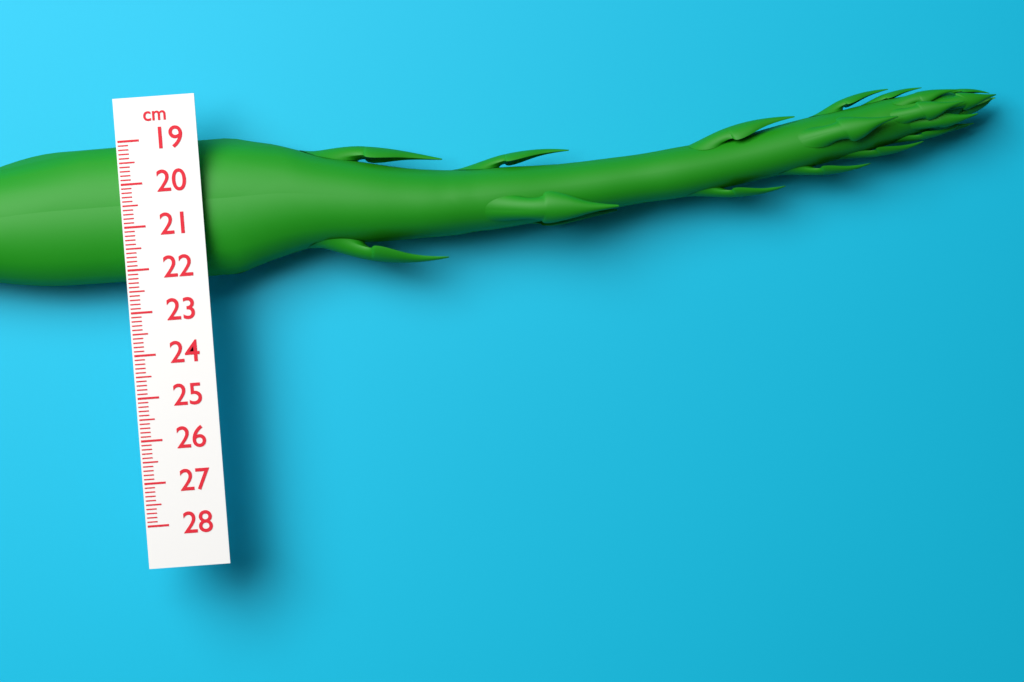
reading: 22.3 cm
